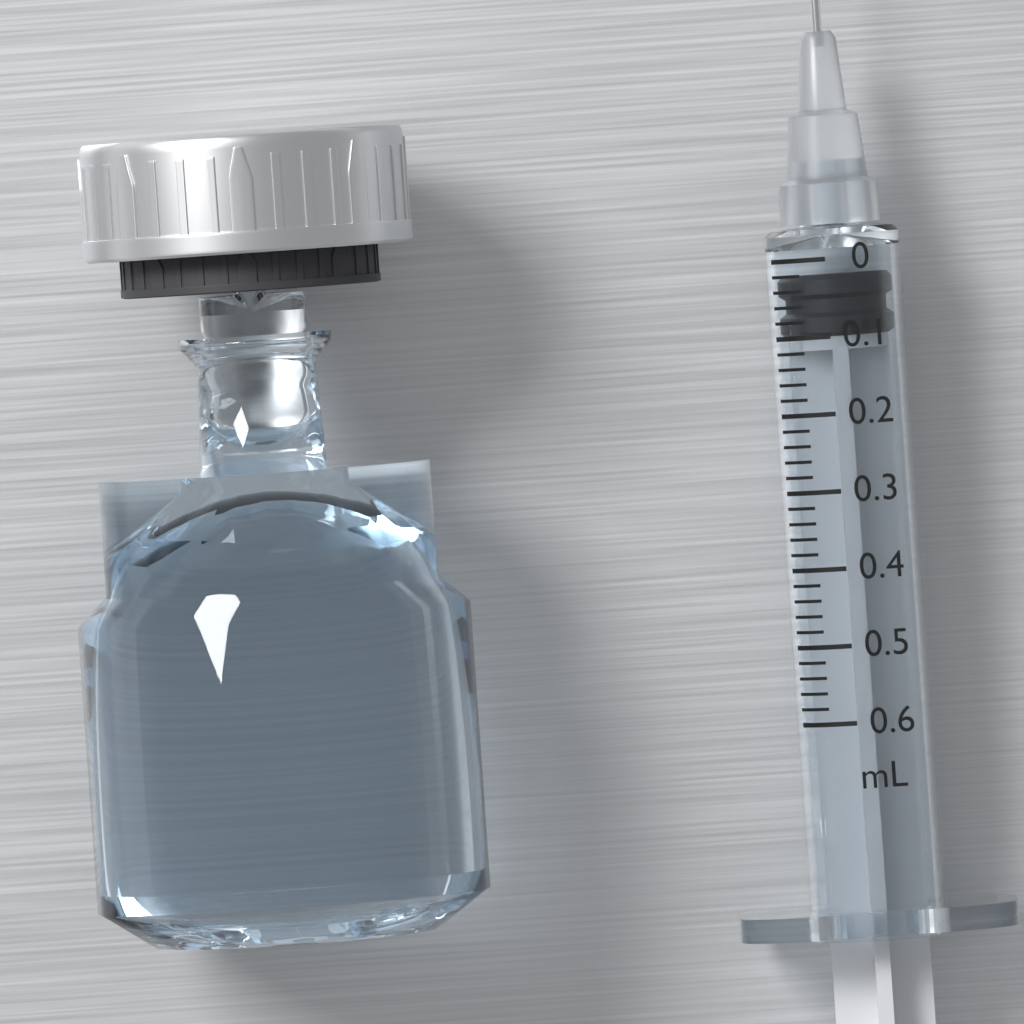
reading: 0.02 mL
